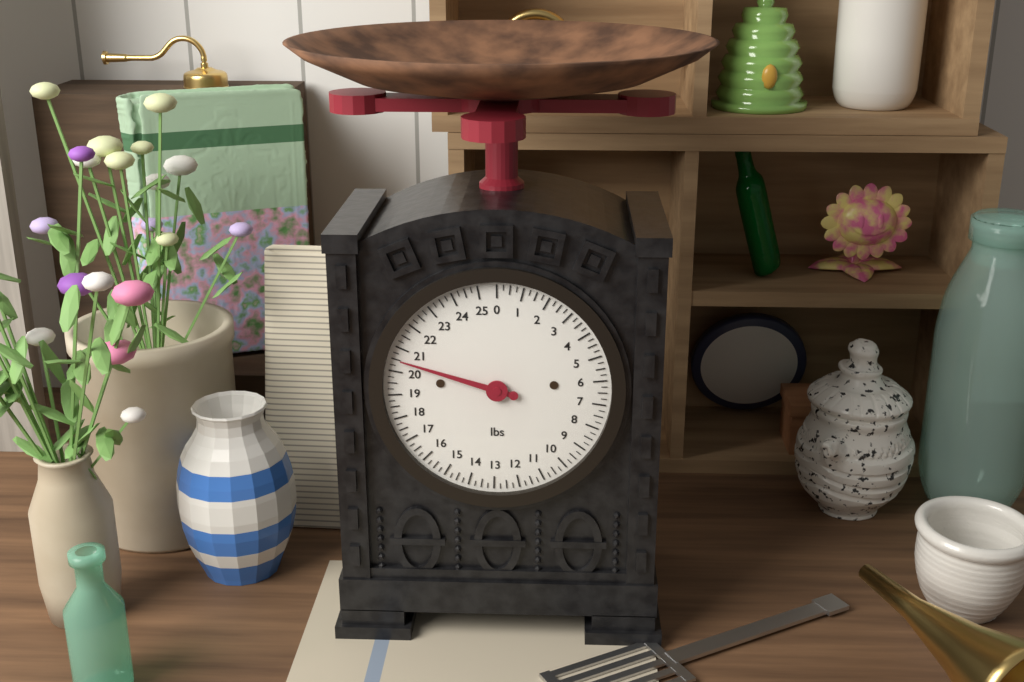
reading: 20.50 lbs
